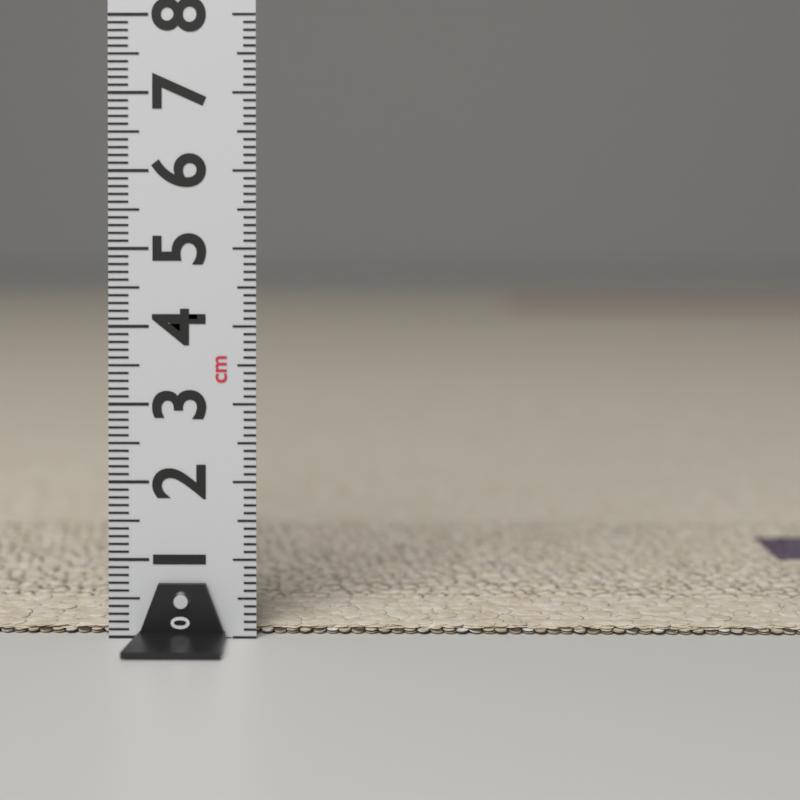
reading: 0.1 cm
